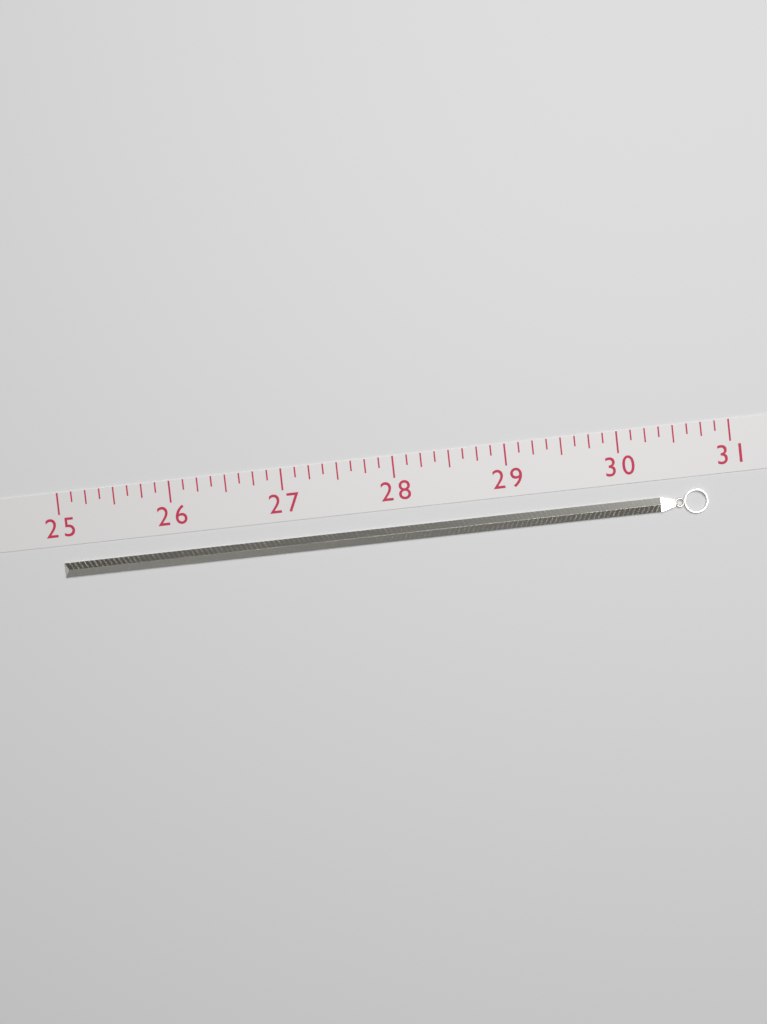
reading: 30.750 (no unit)
